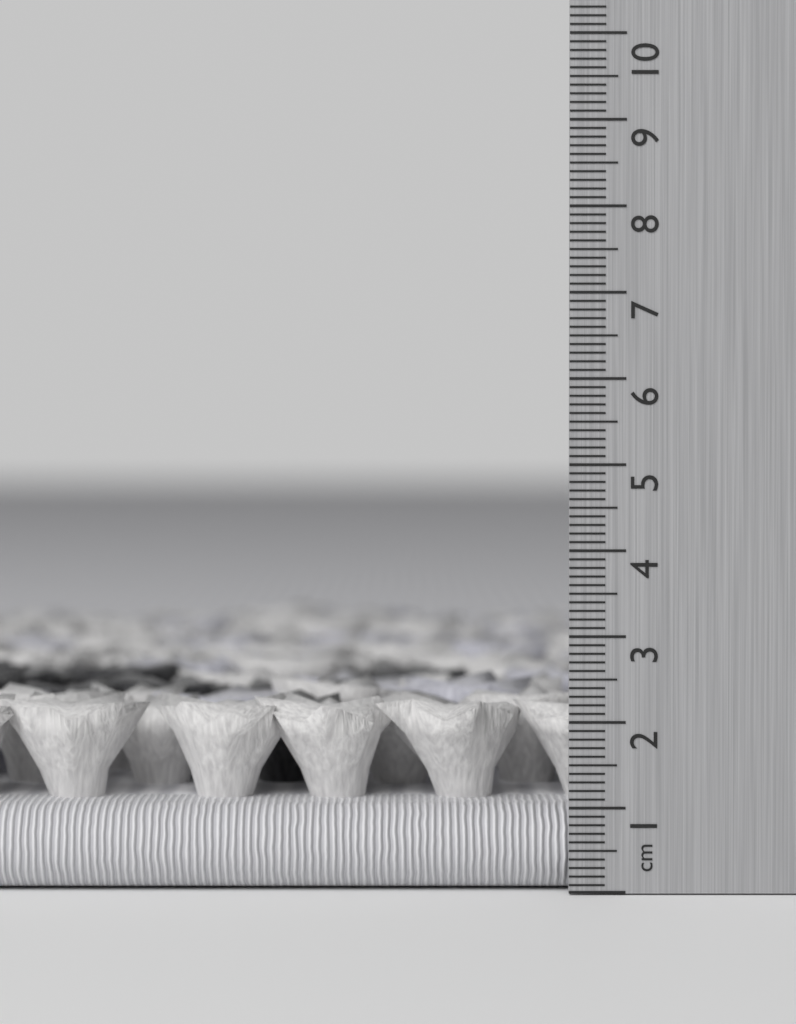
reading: 2.2 cm
